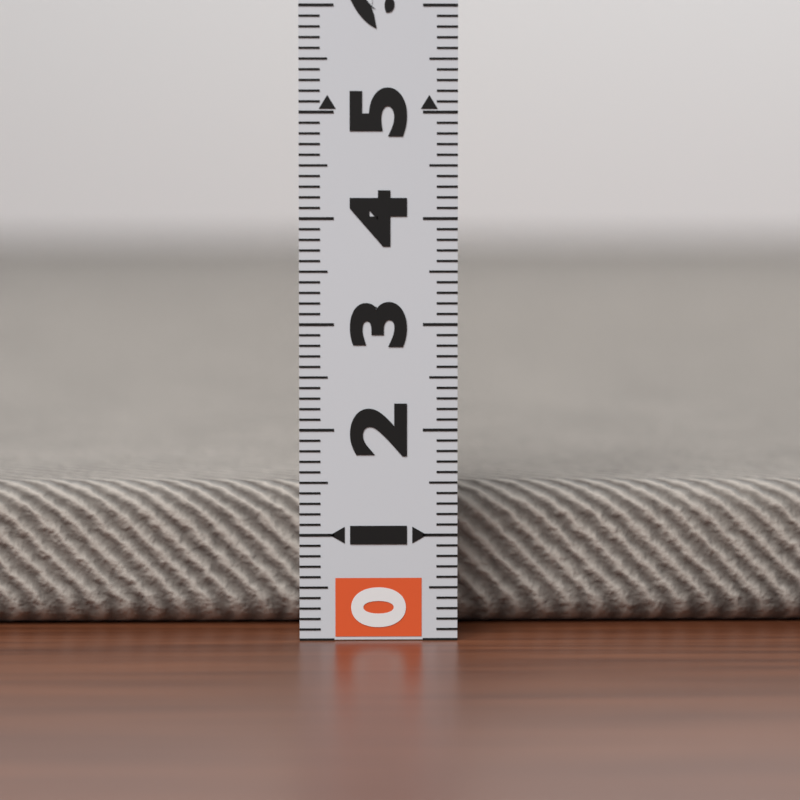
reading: 1.4 (no unit)
